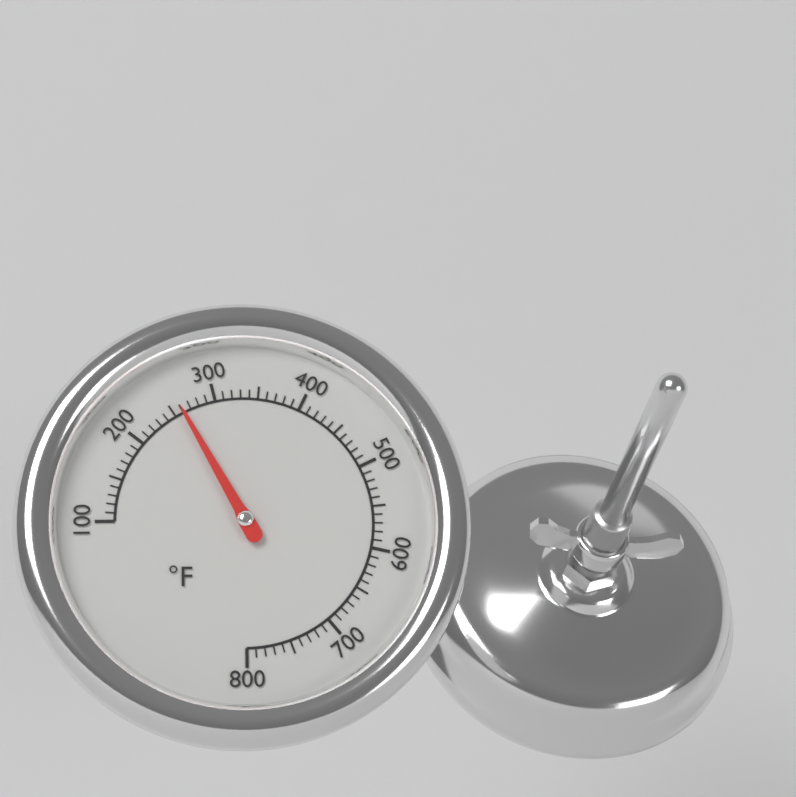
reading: 260 °F
